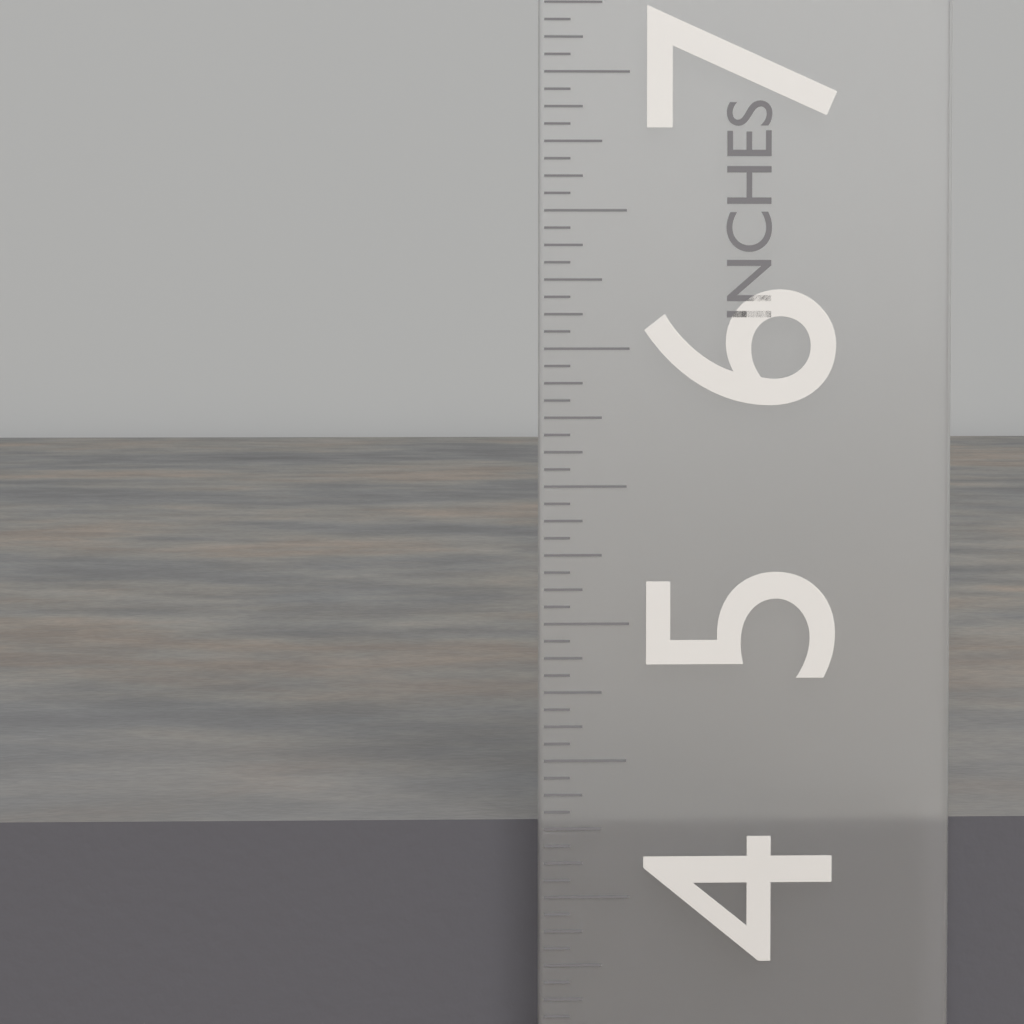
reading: 4.2500 in
